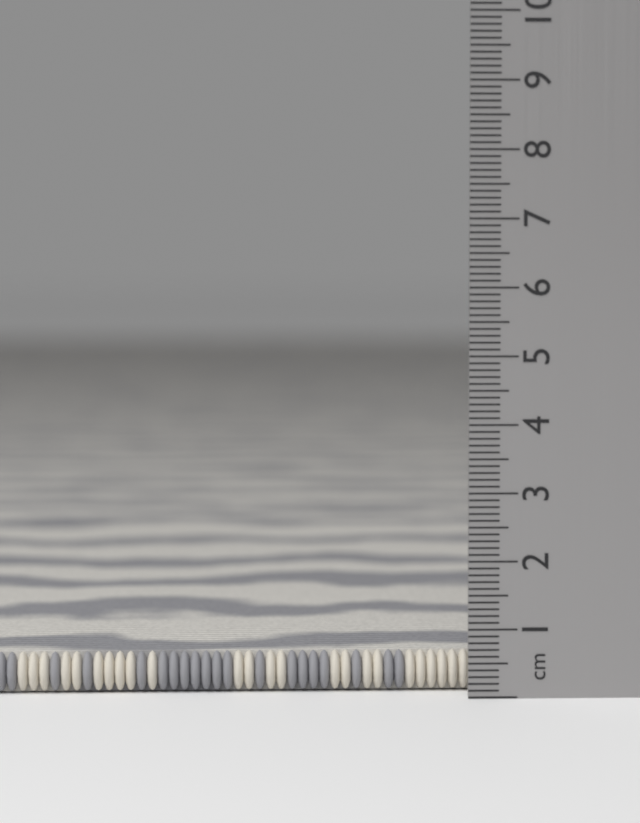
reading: 0.6 cm
